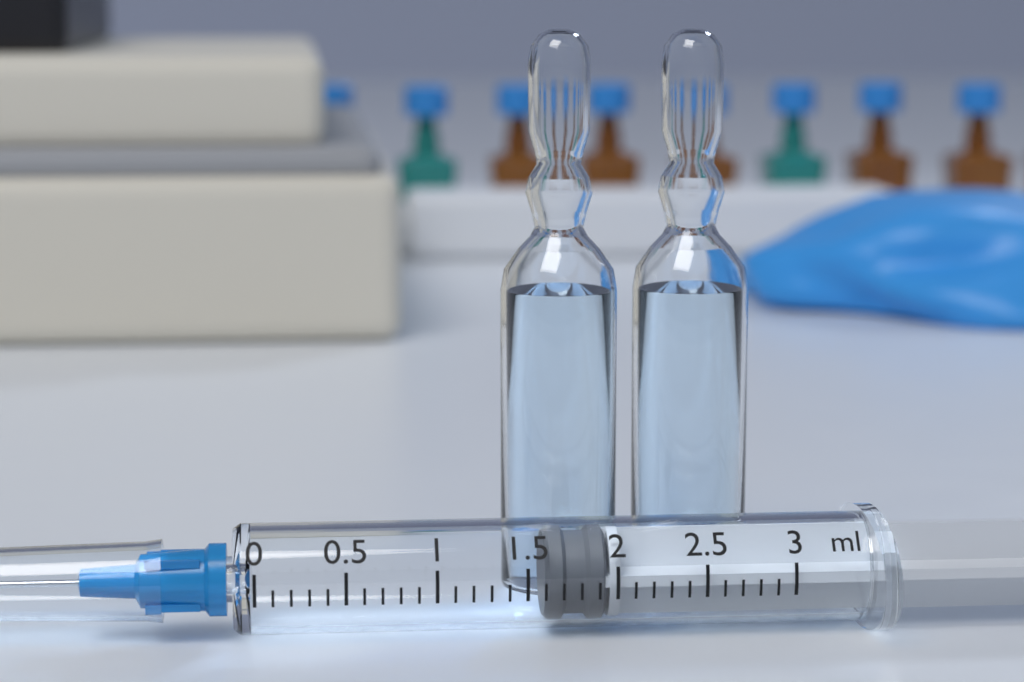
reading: 1.6 ml
